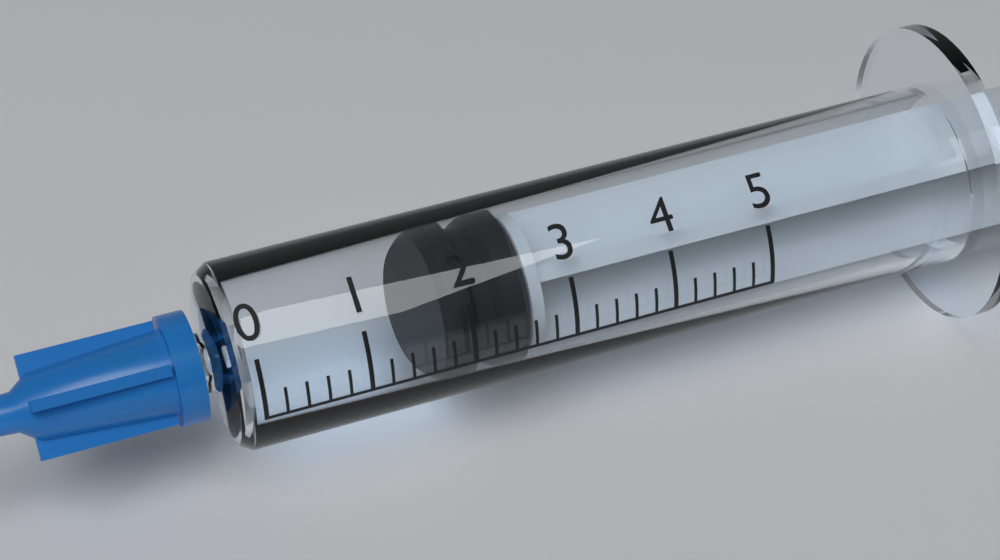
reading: 1.8 (no unit)
